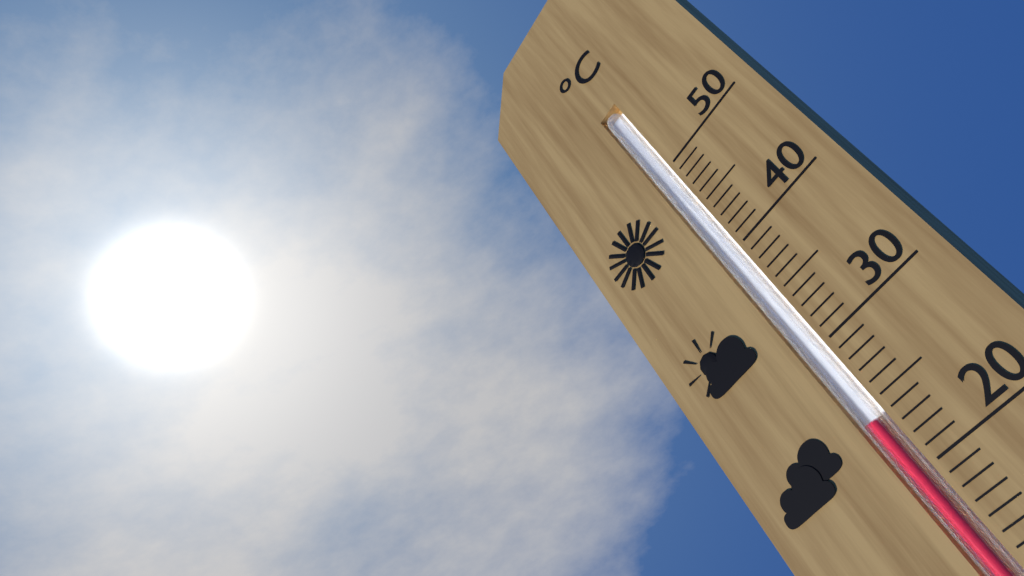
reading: 24 °C
